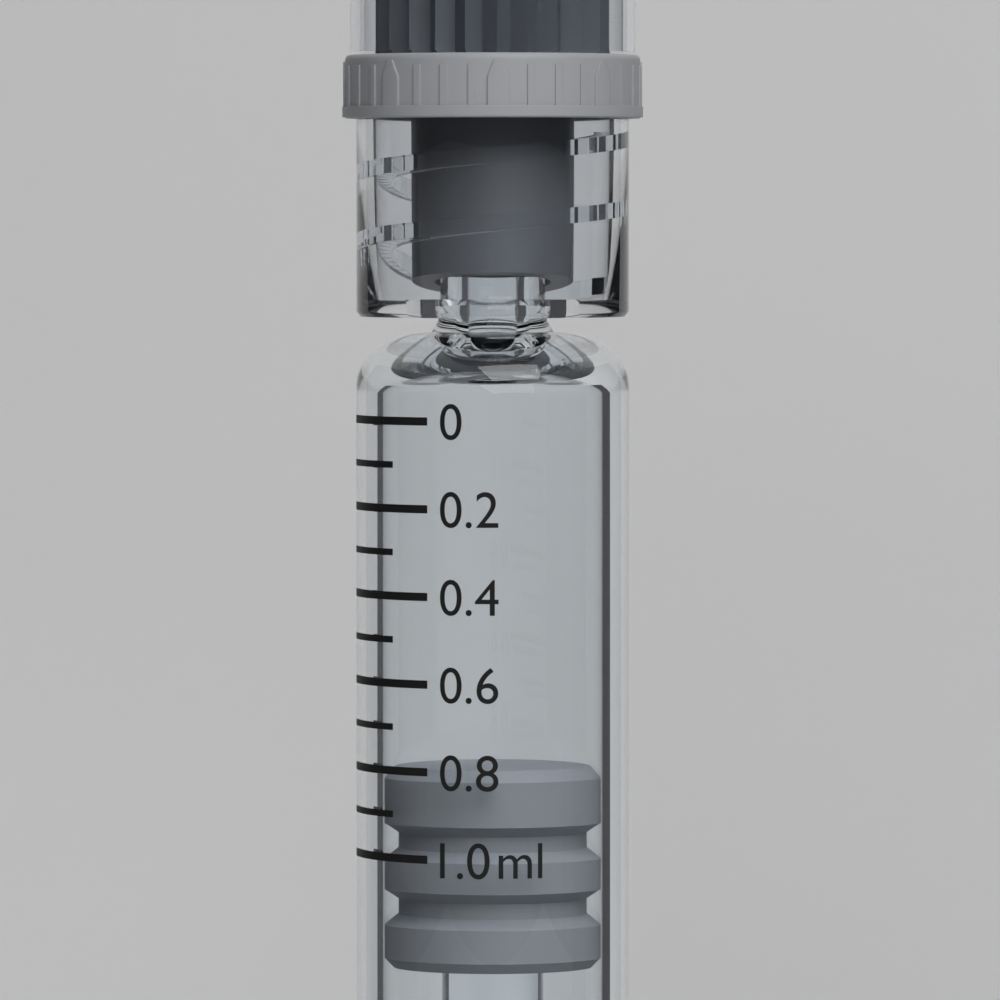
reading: 0.8 ml
